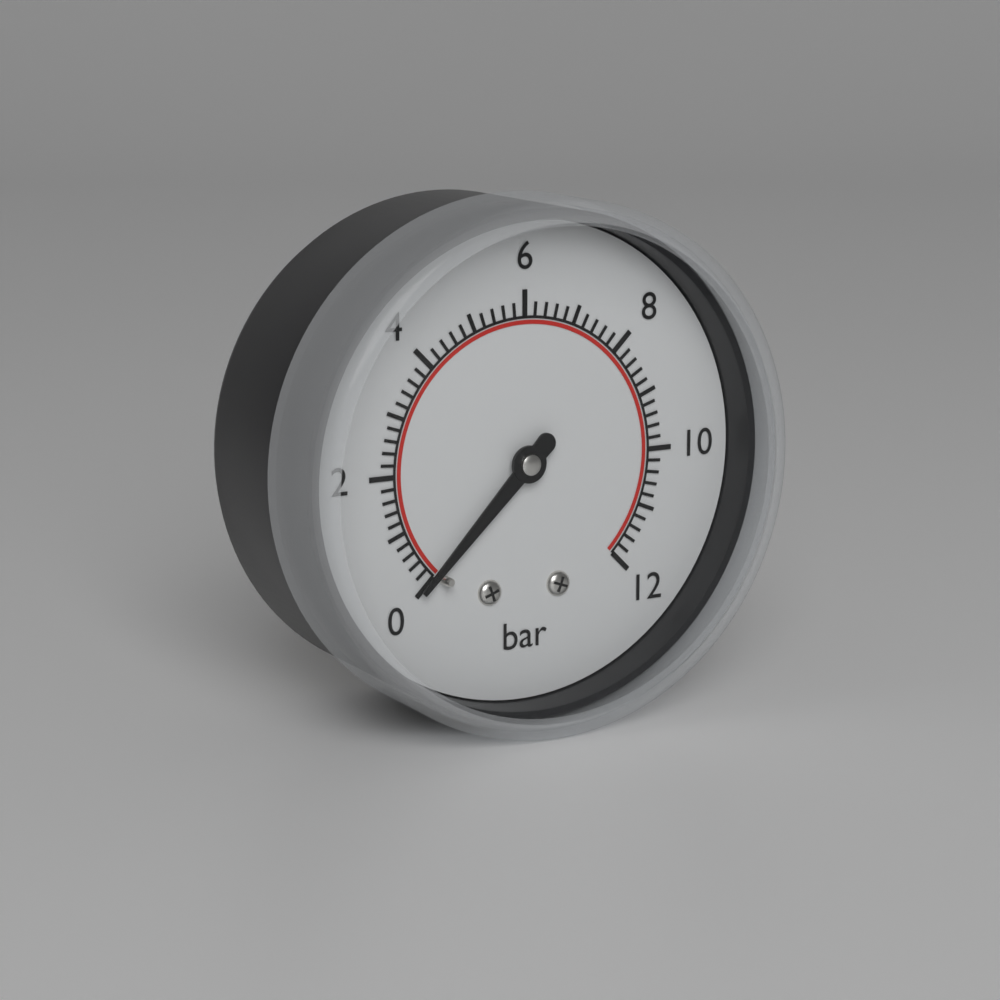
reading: 0.0 bar
